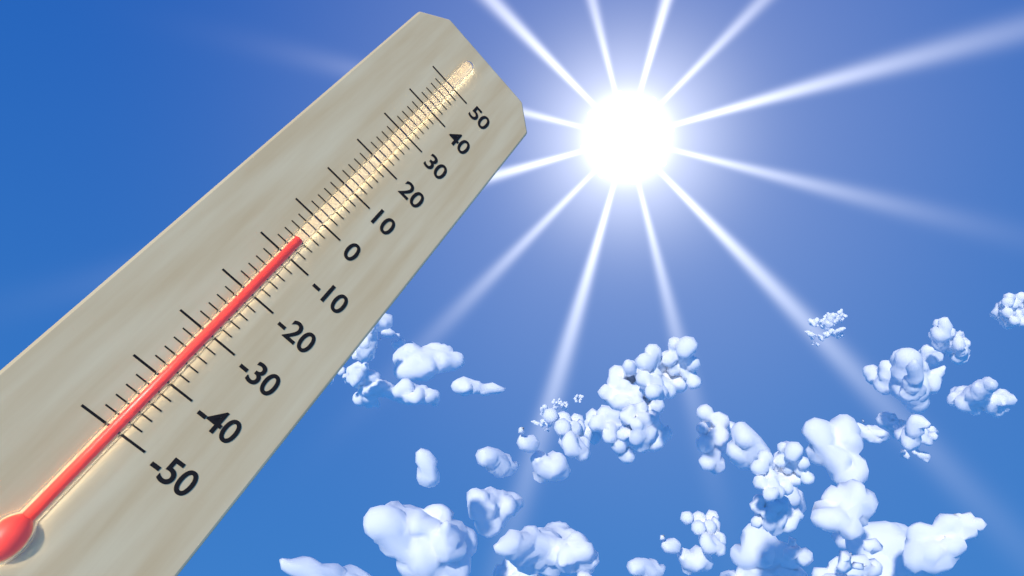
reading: -6 (no unit)
